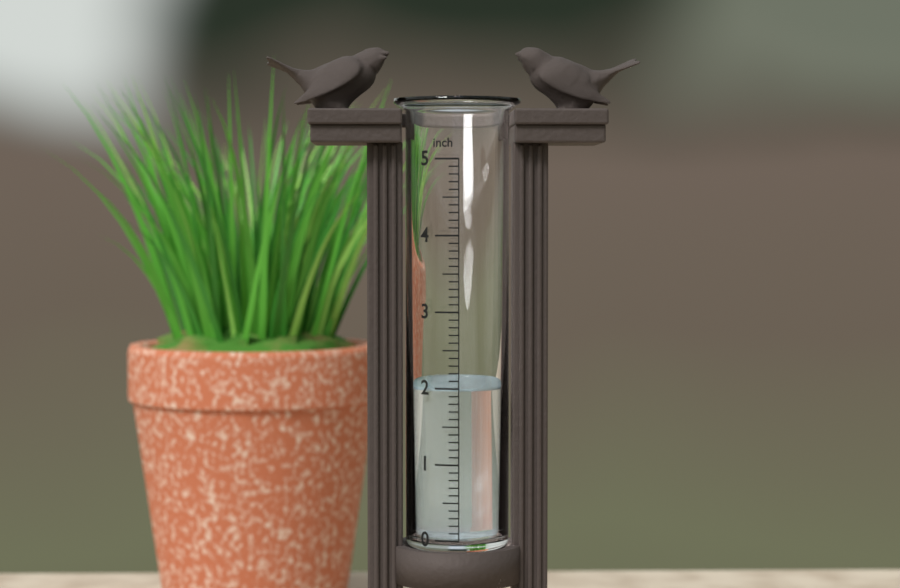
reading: 2.0 inch
